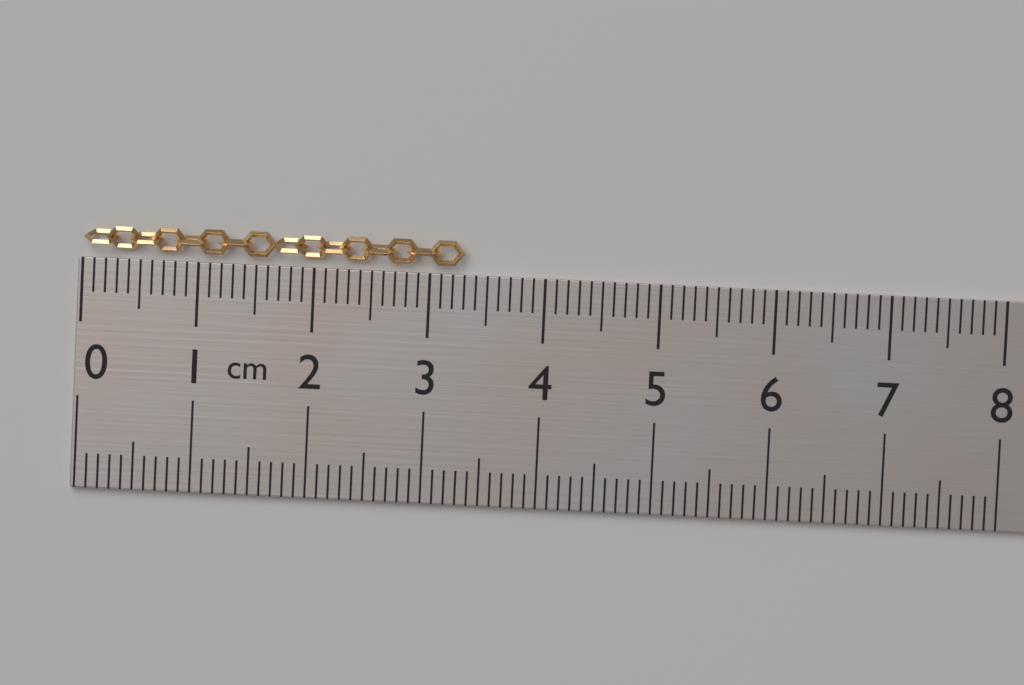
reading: 3.3 cm
